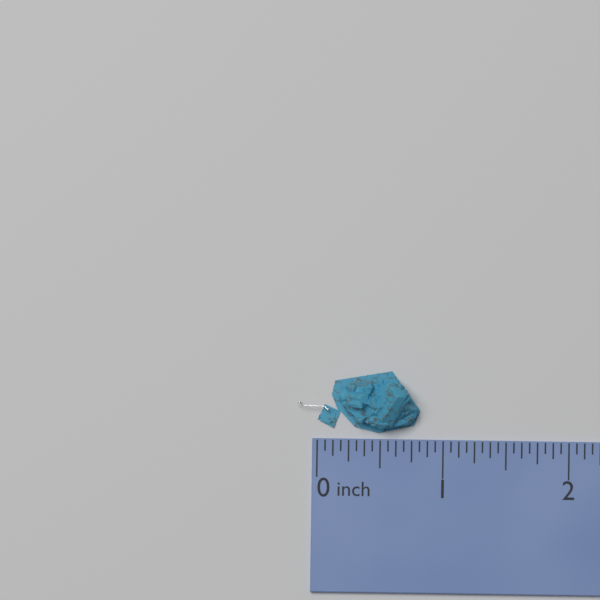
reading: 0.8125 inch
